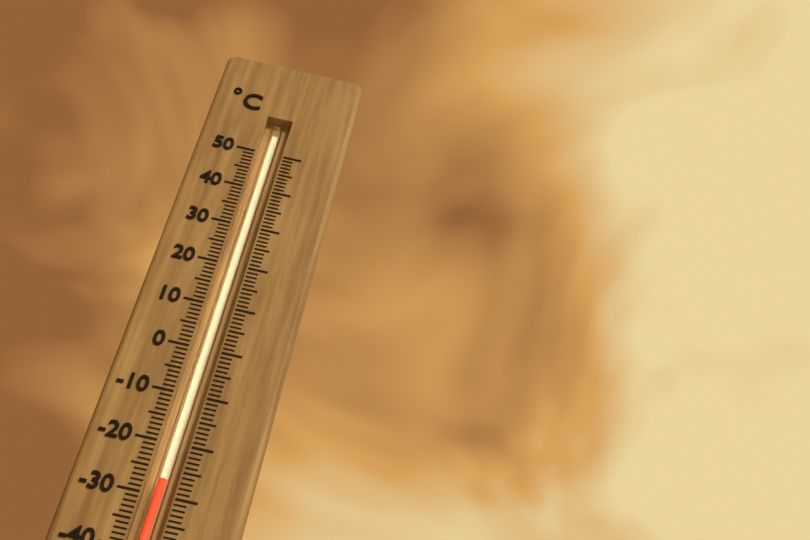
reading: -27 °C
